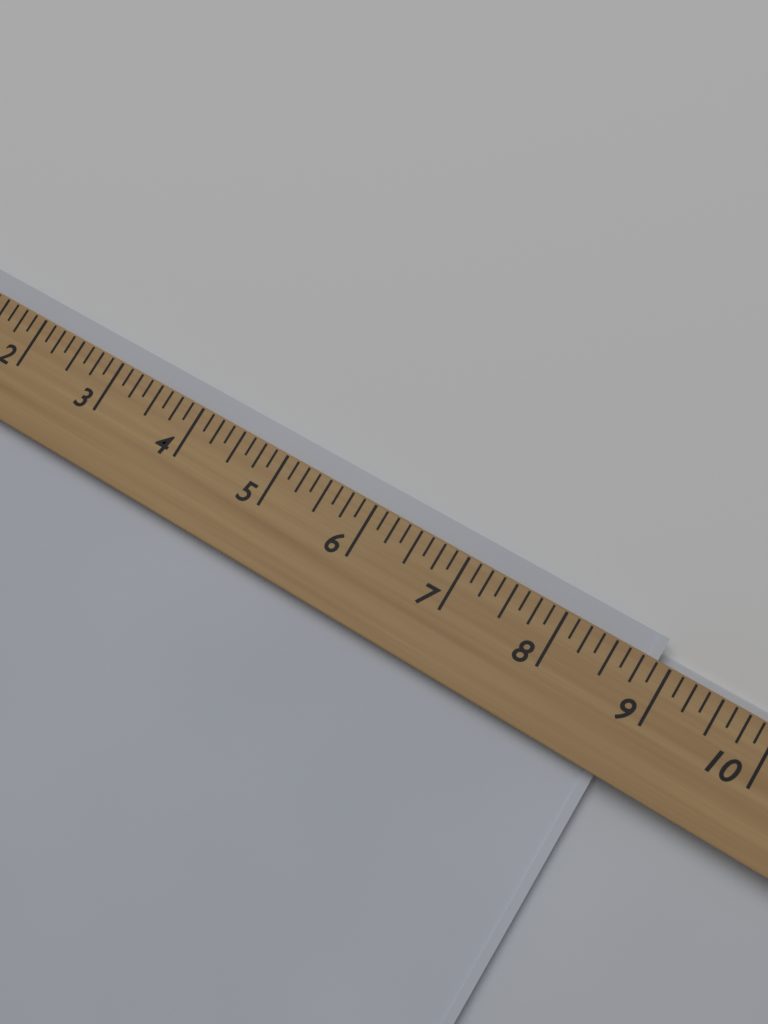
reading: 8.875 (no unit)
